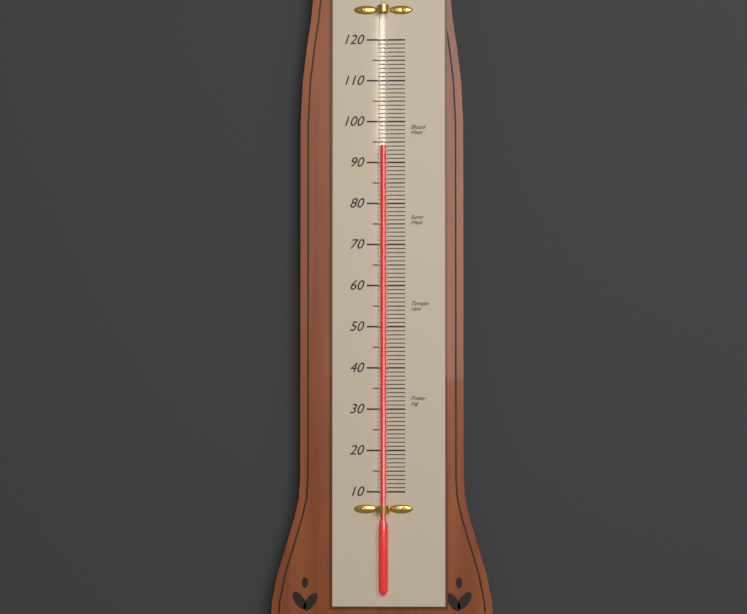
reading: 94 (no unit)
